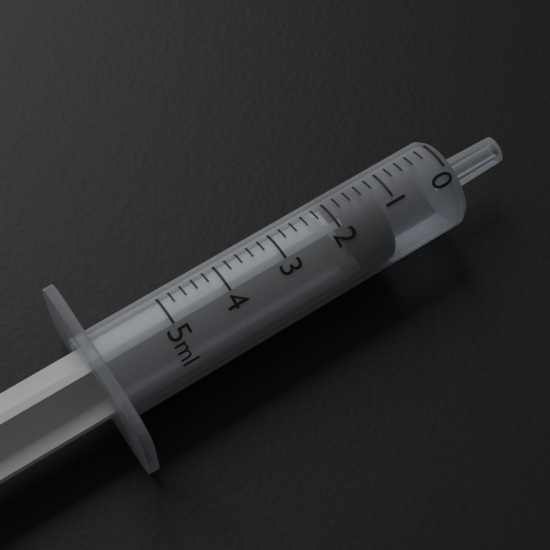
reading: 1.2 ml
